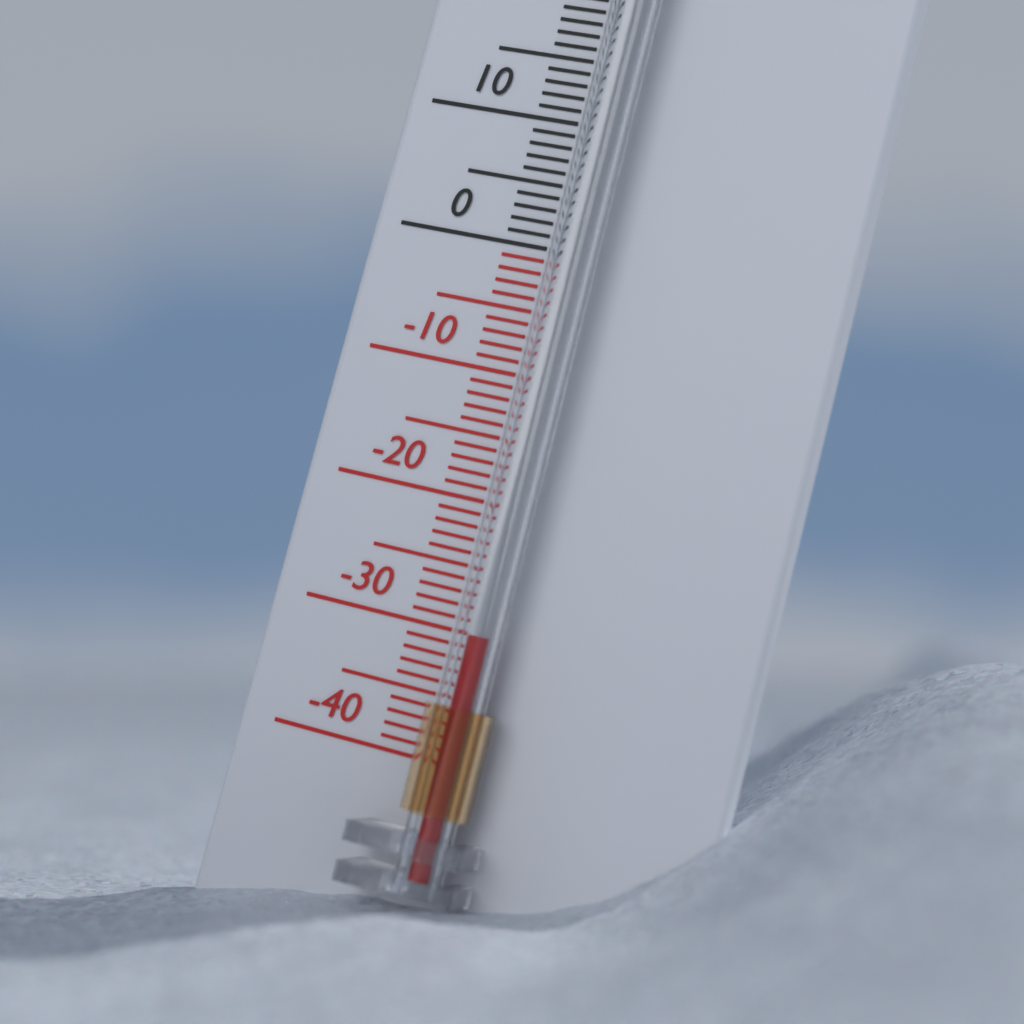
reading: -30 °C
